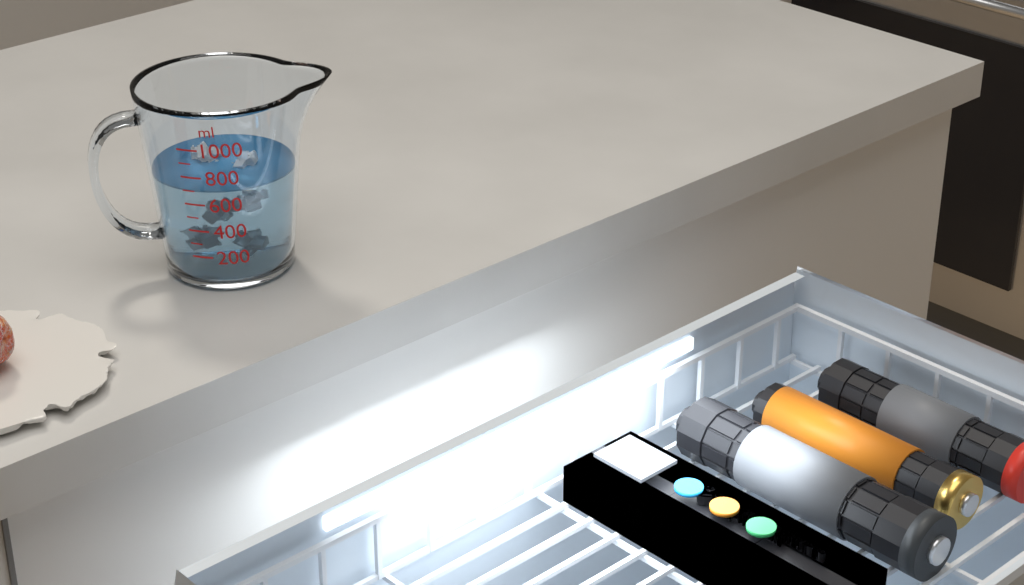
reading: 700 ml
